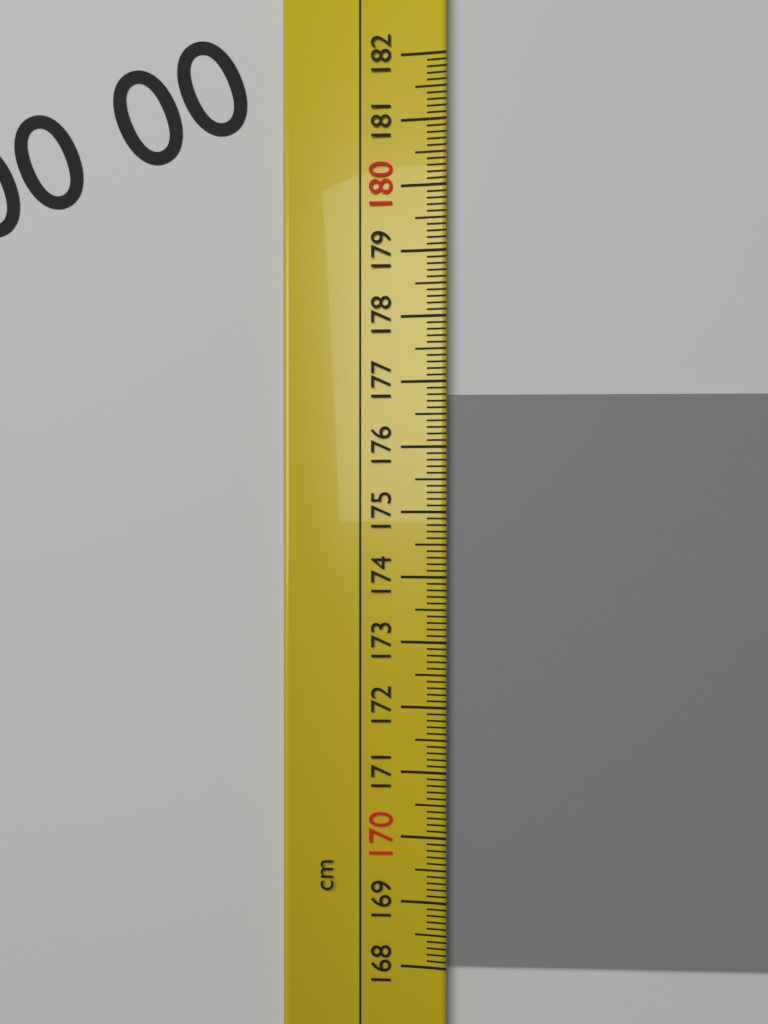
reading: 176.8 cm
